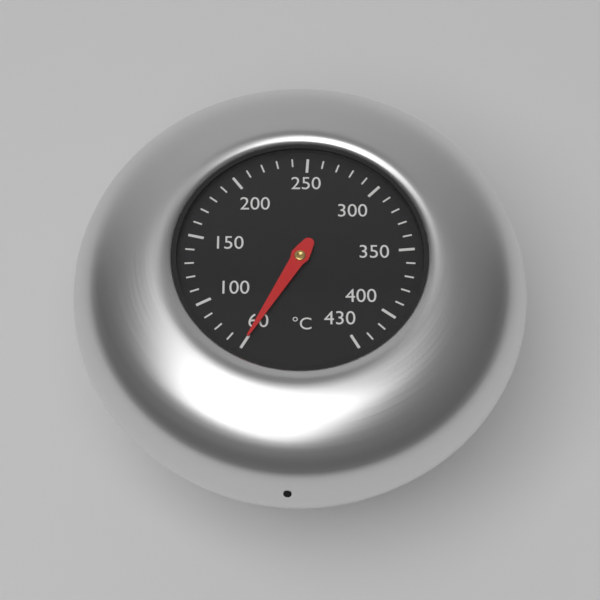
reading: 60 °C
